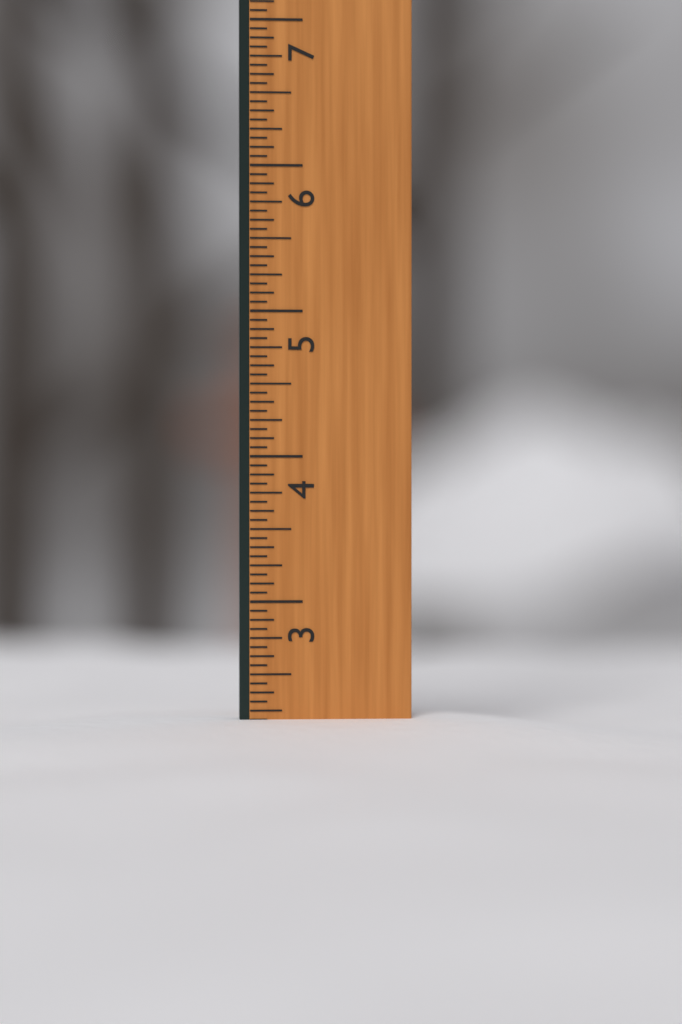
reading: 2.1875 in
